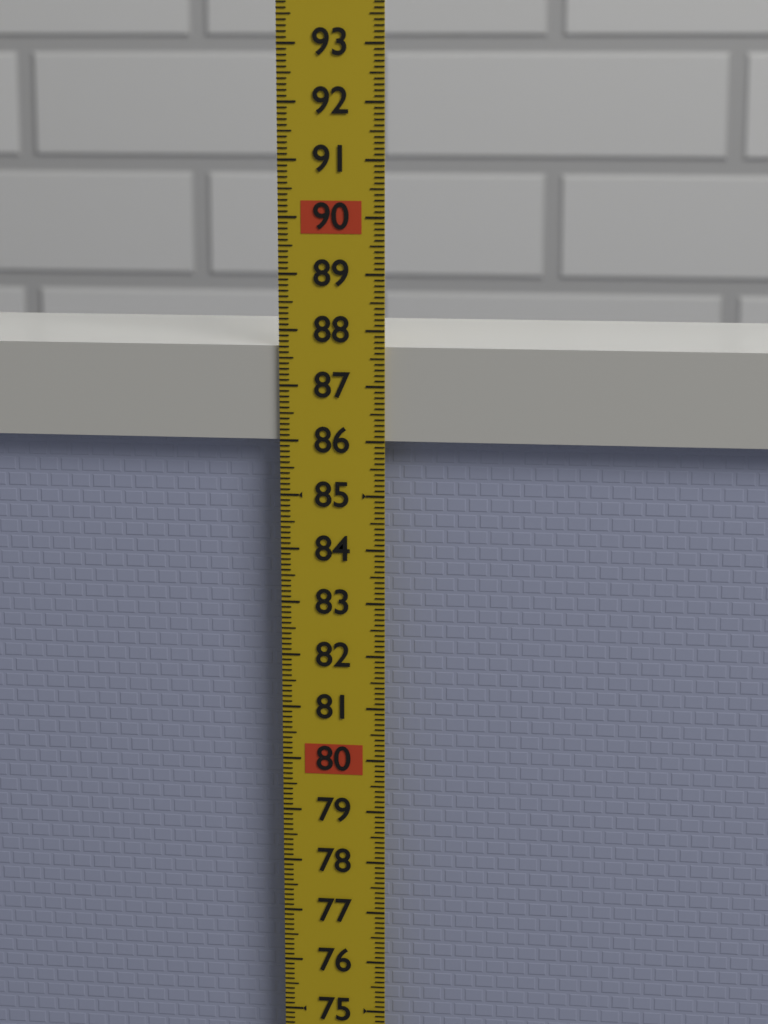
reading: 87.7 (no unit)
